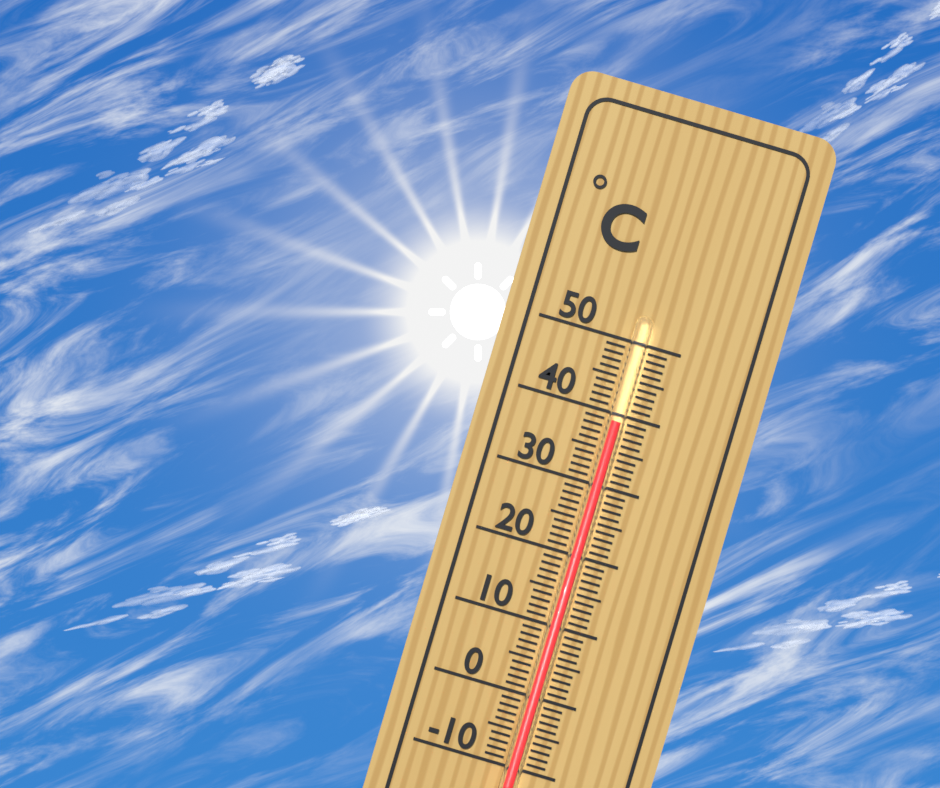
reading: 39 °C
